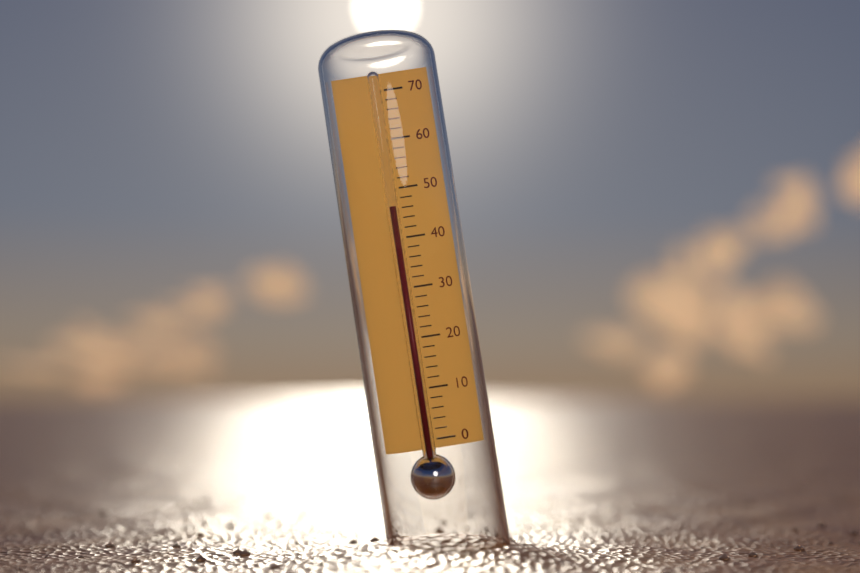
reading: 46 (no unit)
